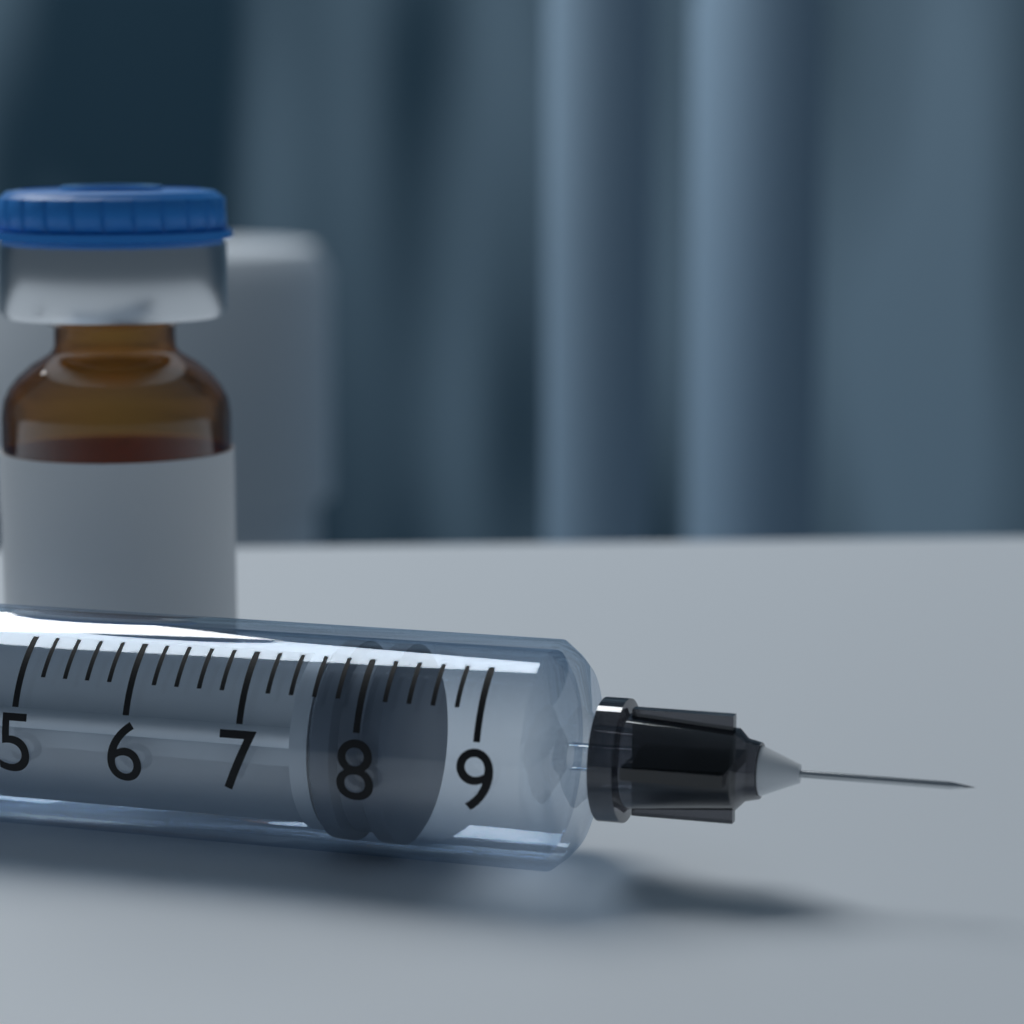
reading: 8.2 (no unit)
